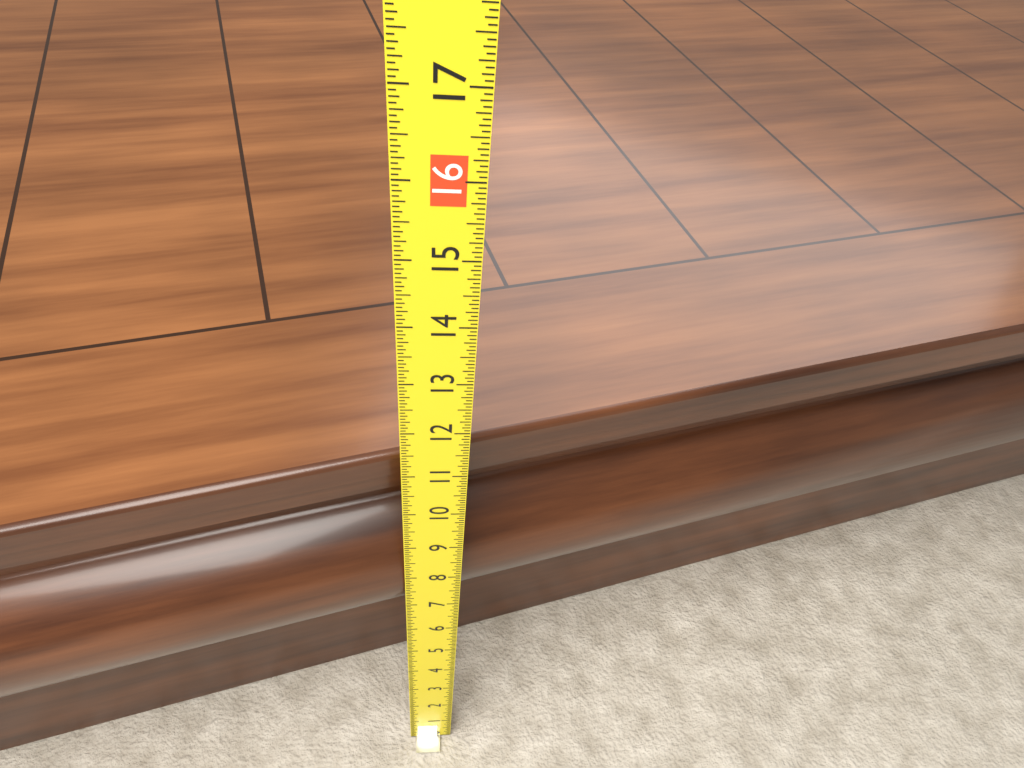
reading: 10.9375 (no unit)
